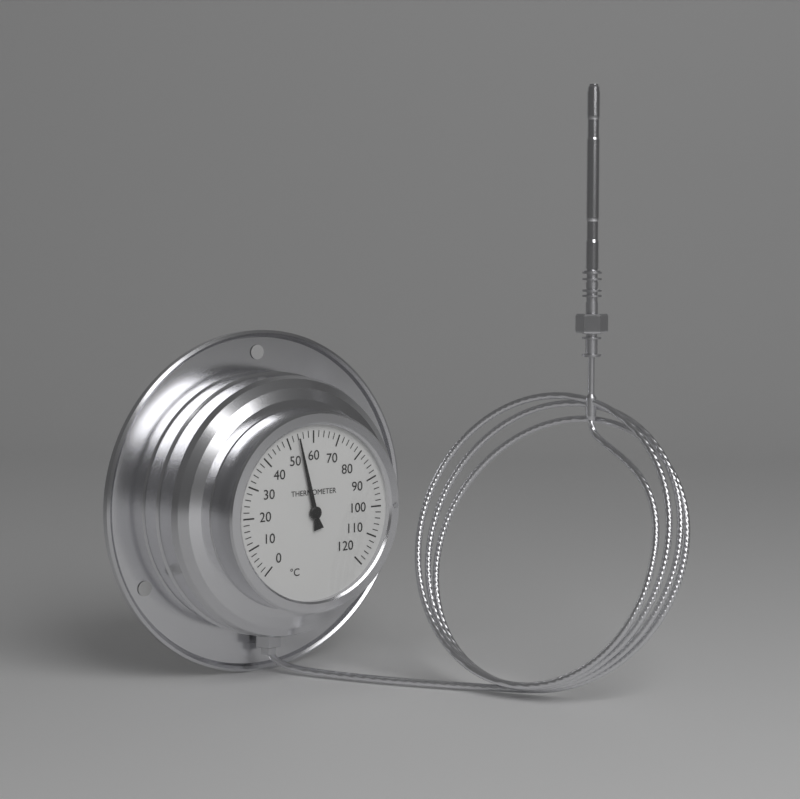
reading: 54 °C
